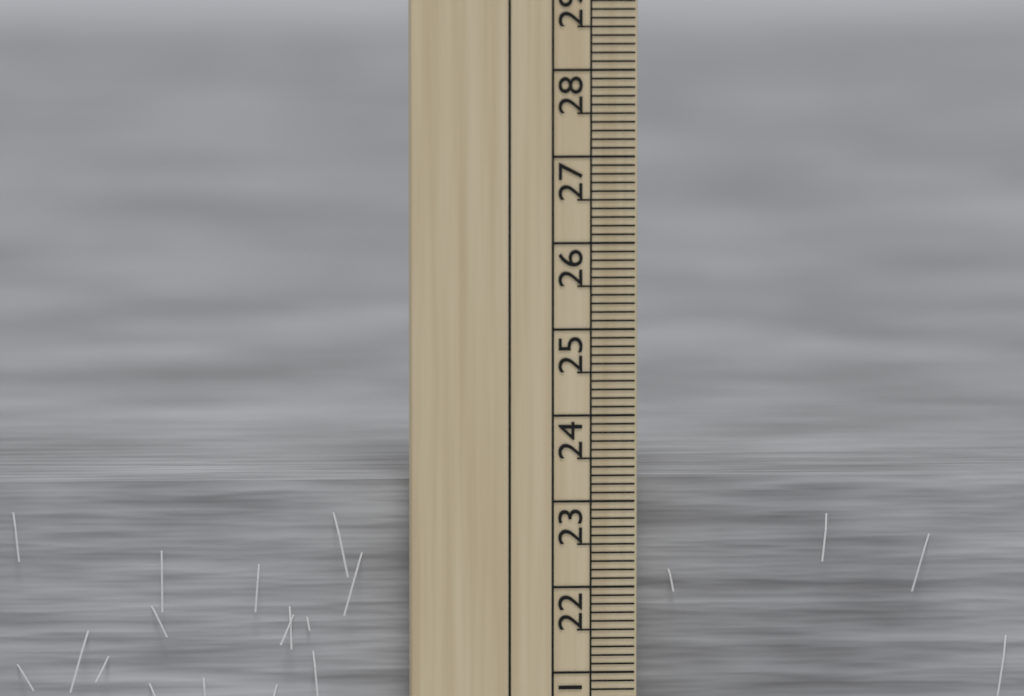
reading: 23.2 cm
